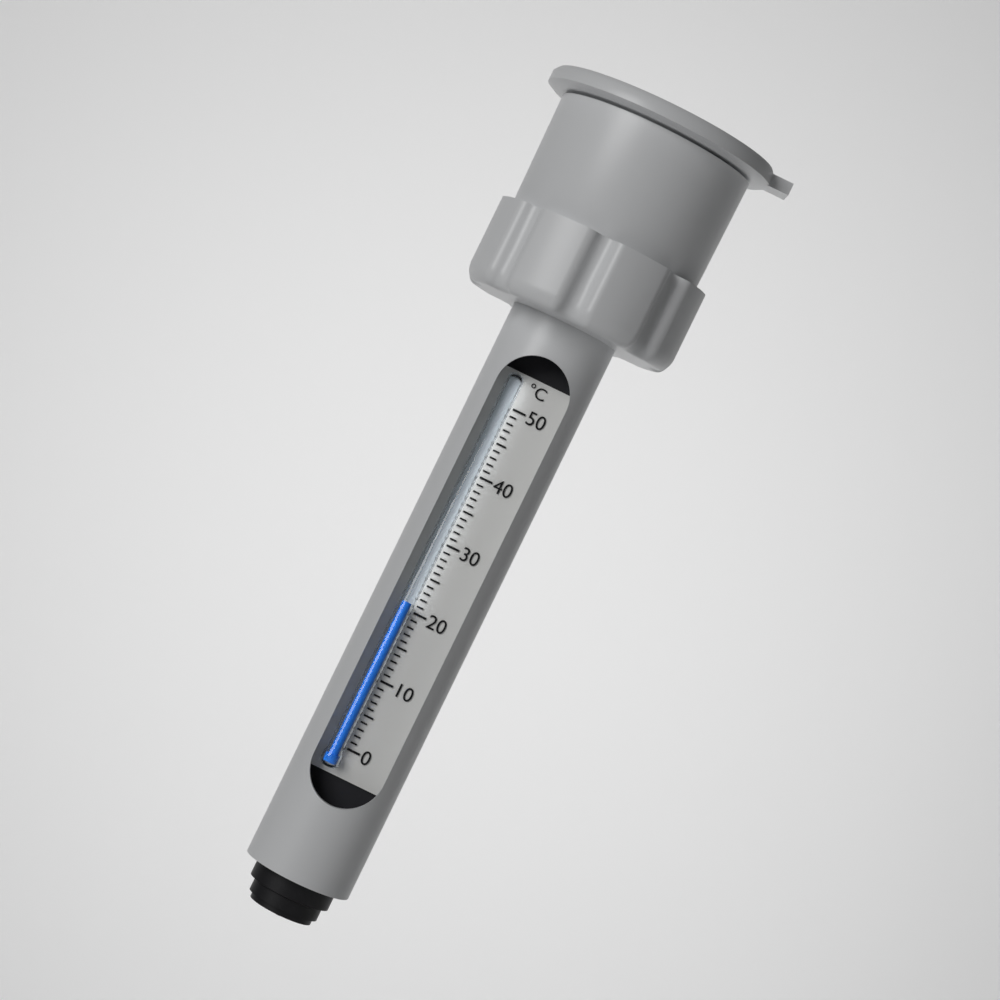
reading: 21 °C
